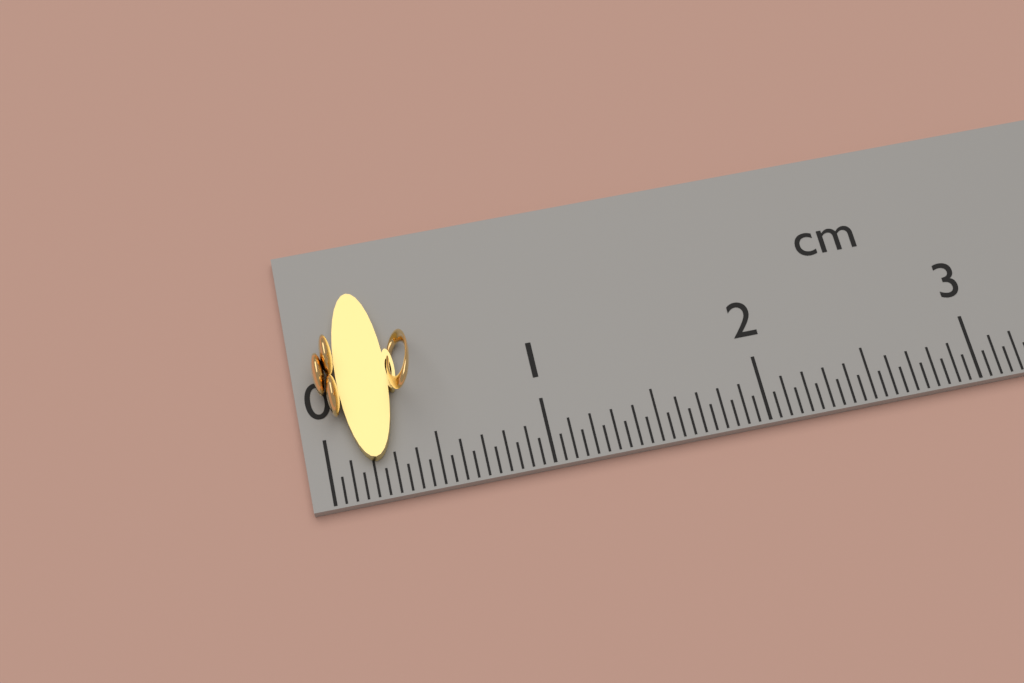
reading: 0.45 cm
